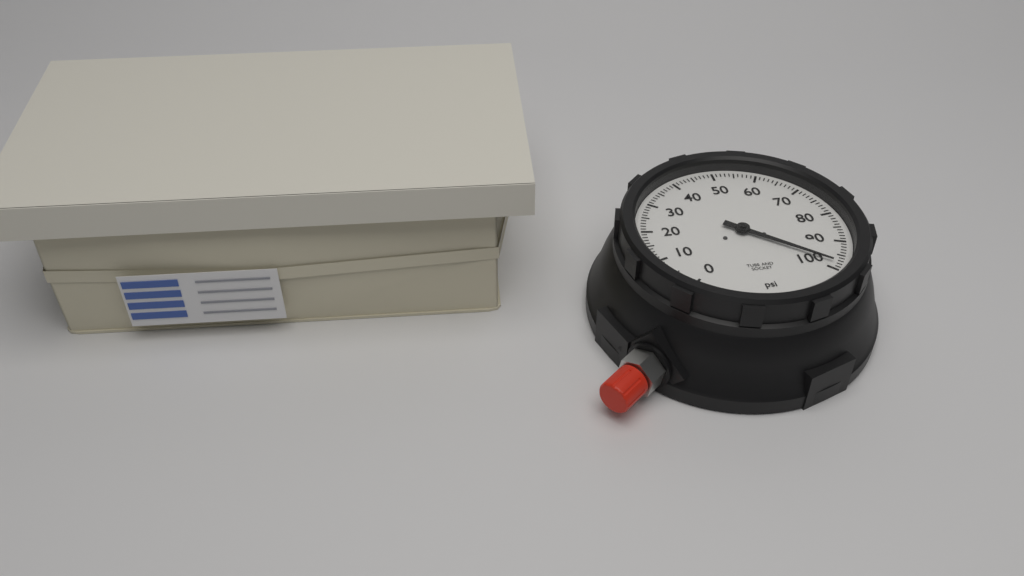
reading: 98 psi
